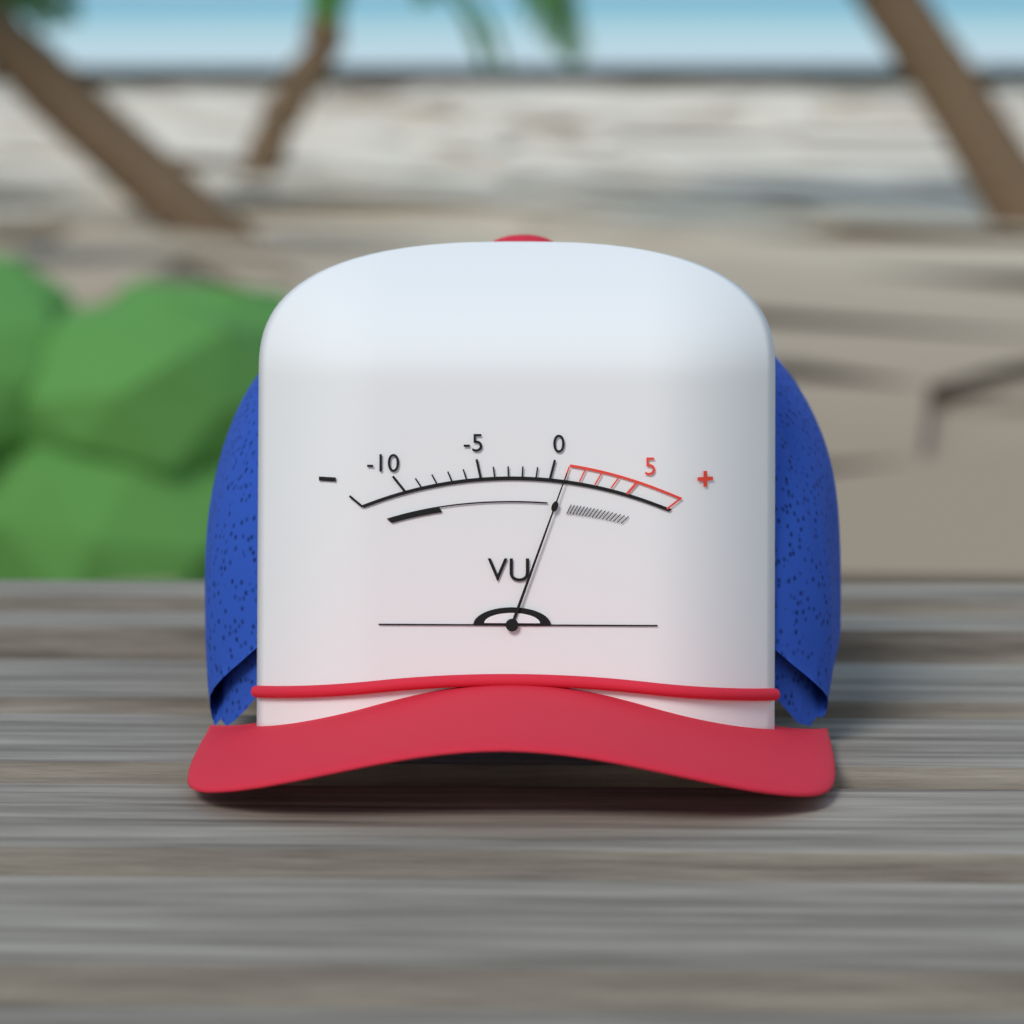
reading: 1 VU
